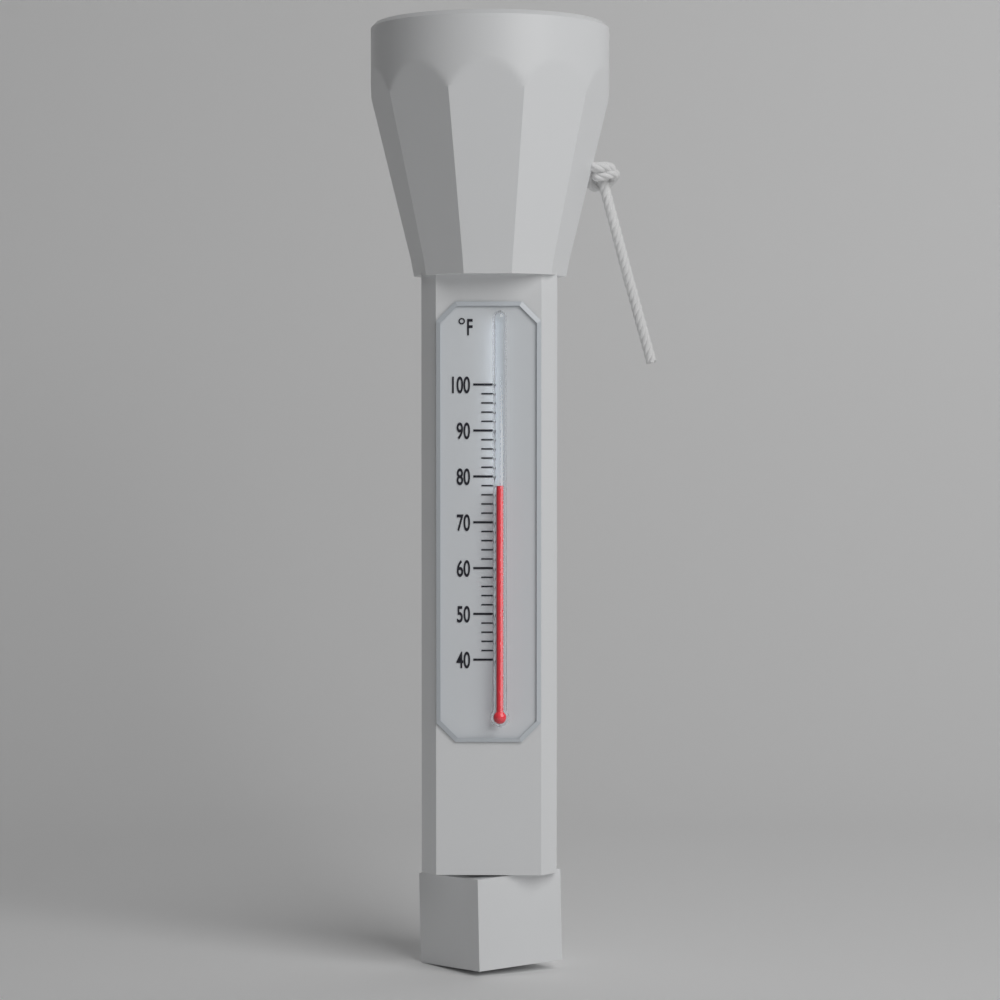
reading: 78 °F
